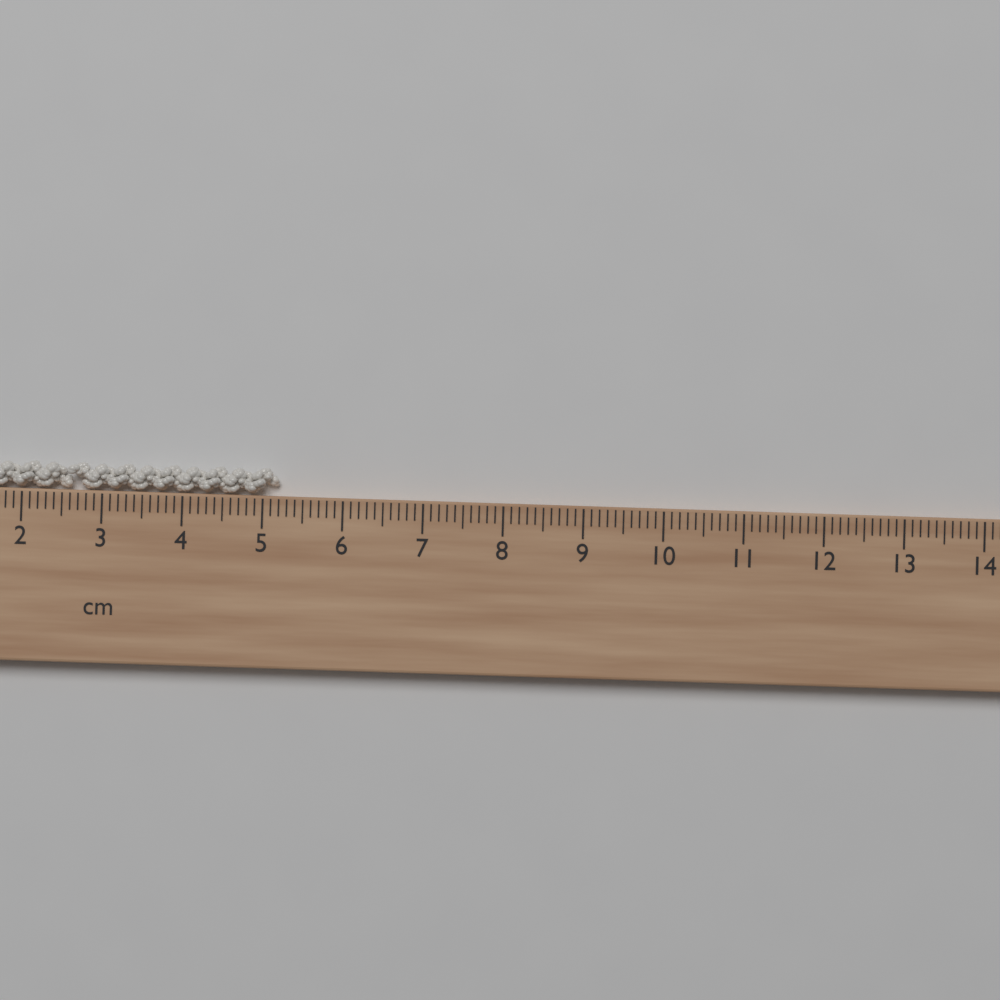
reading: 5.2 cm
